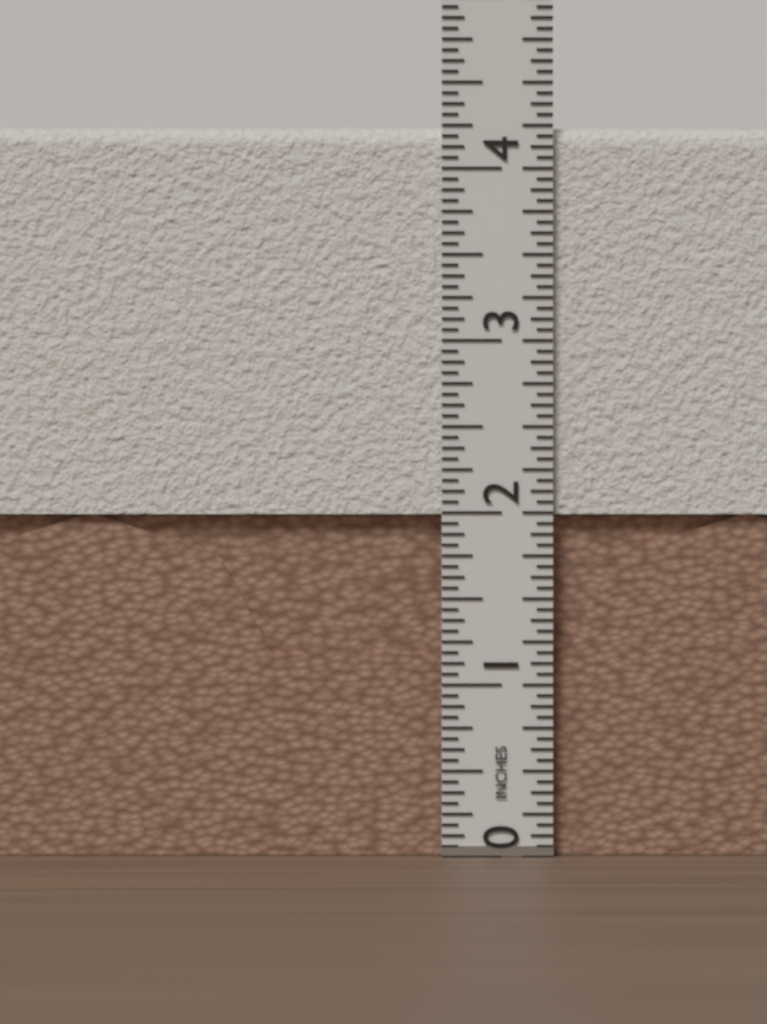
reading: 4.2500 in
